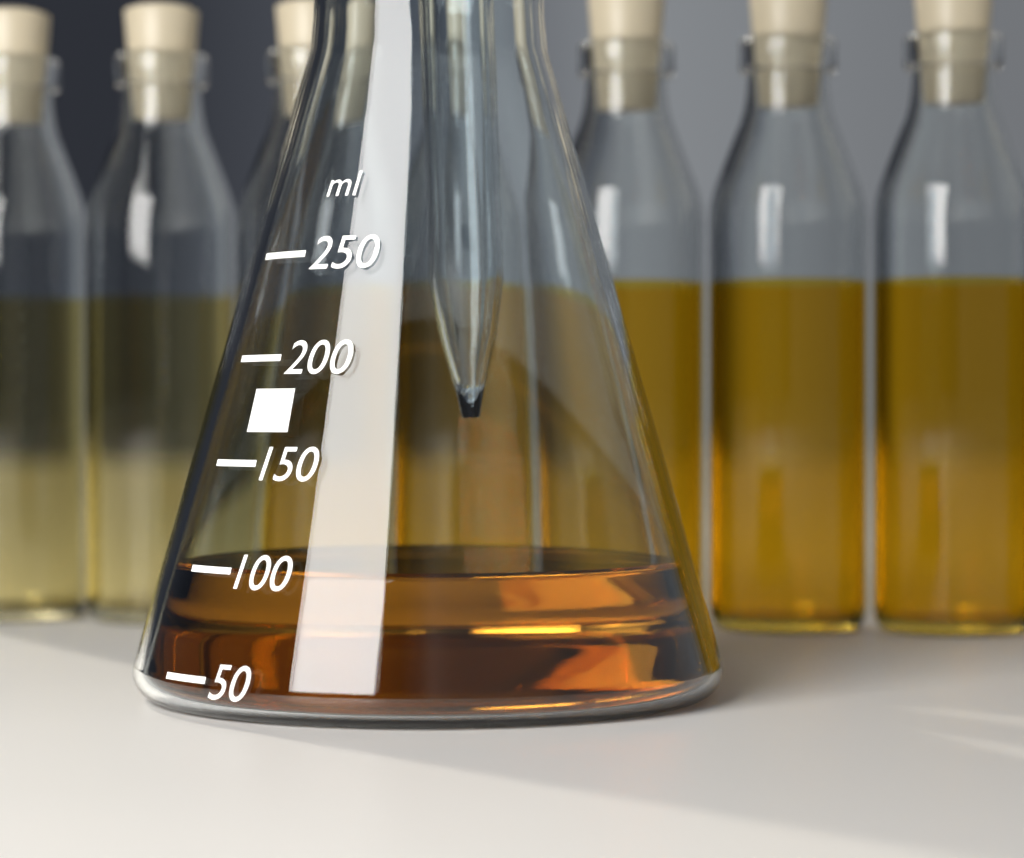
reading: 100 ml
